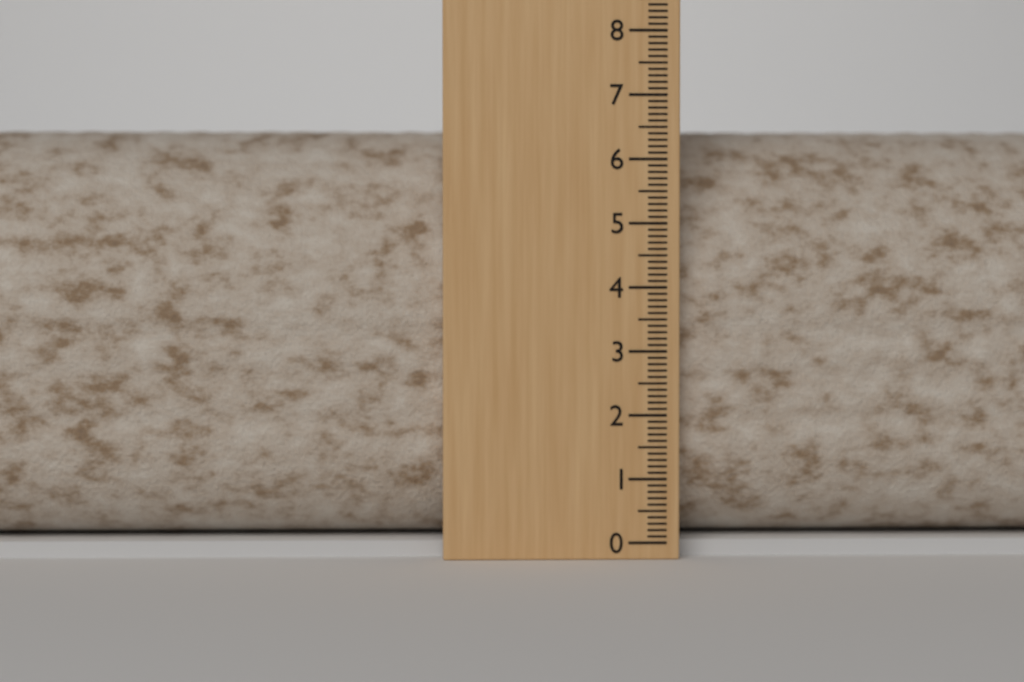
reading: 6.6 (no unit)
